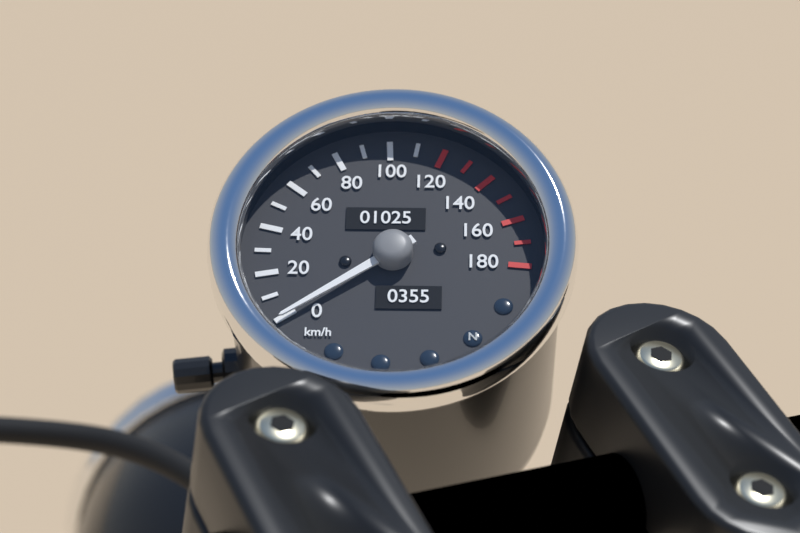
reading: 0 km/h
